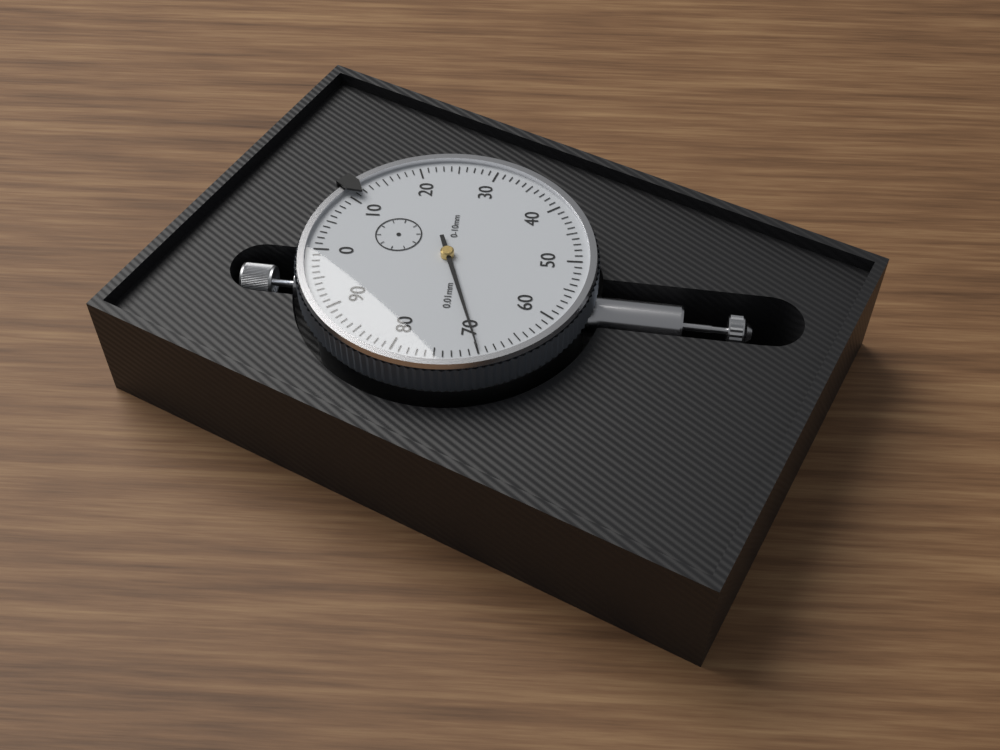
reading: 0.70 mm
